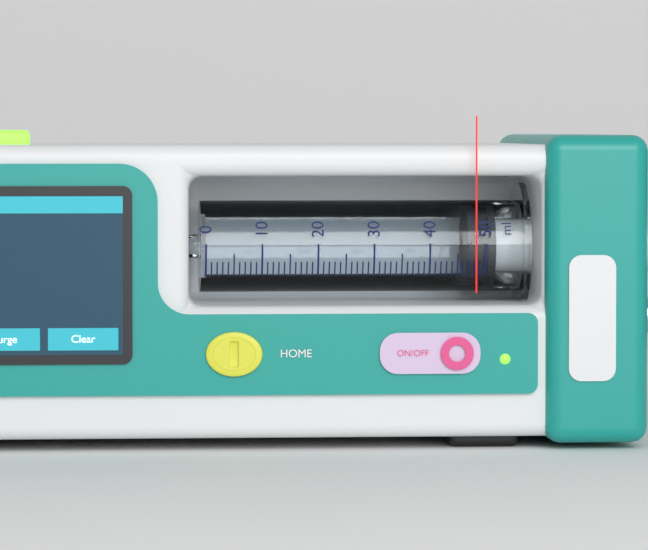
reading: 47 ml
